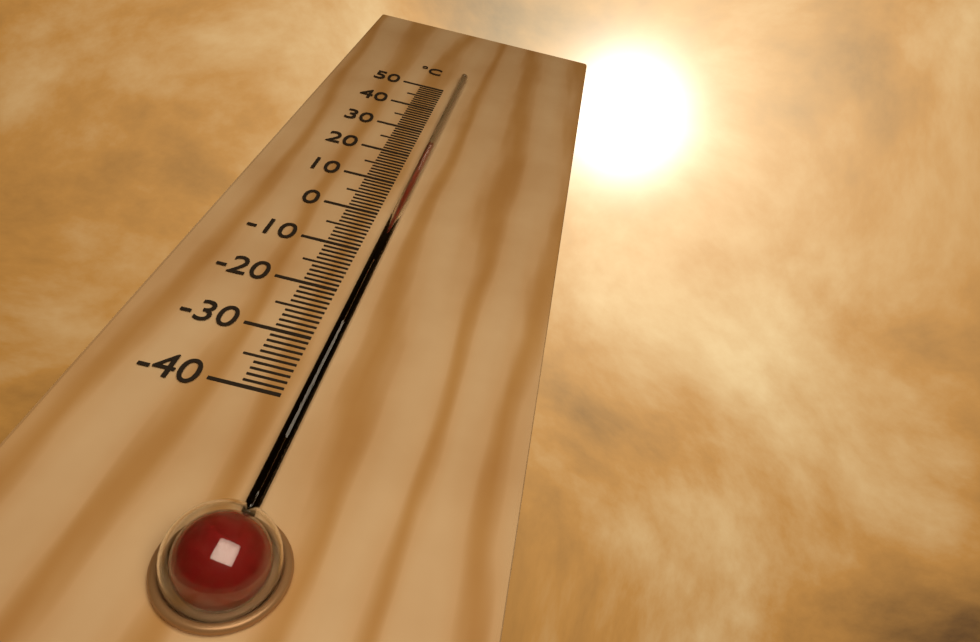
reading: 24 °C
